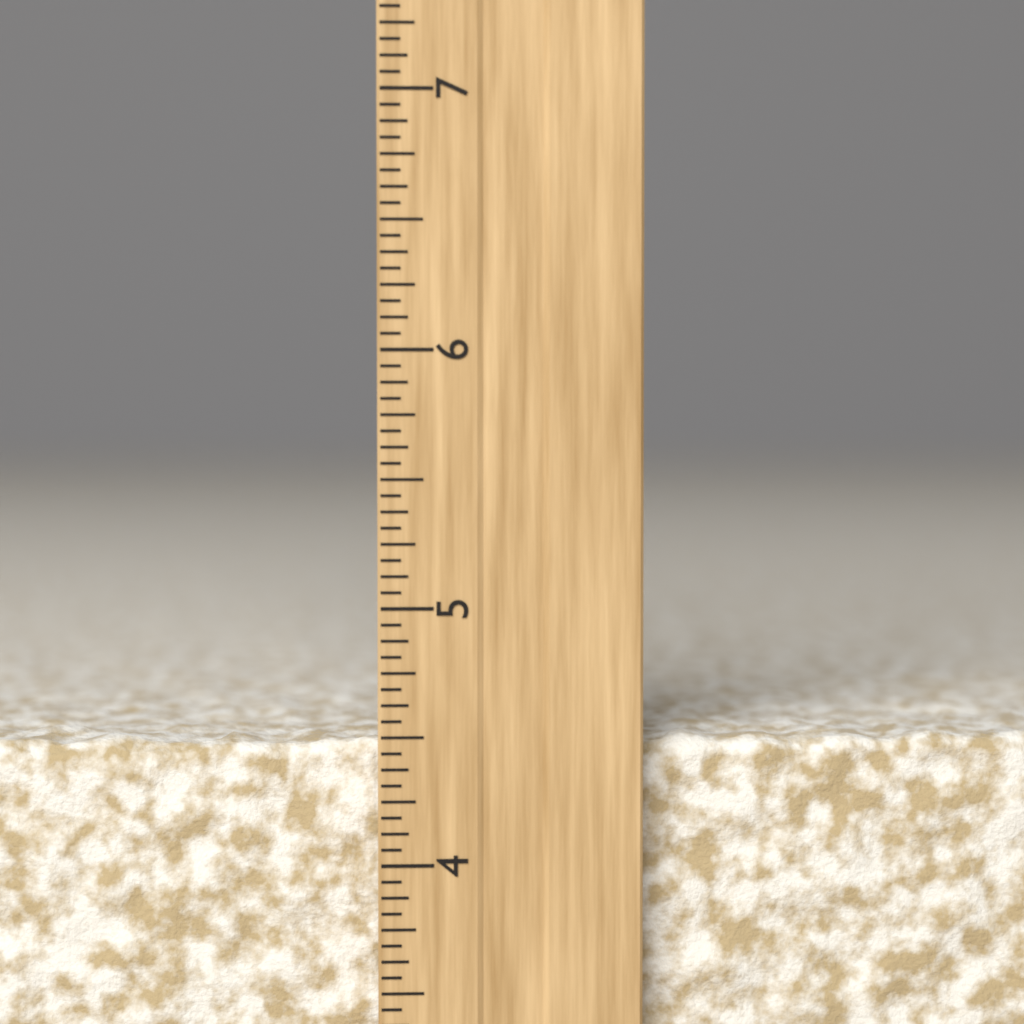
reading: 4.5000 inch
